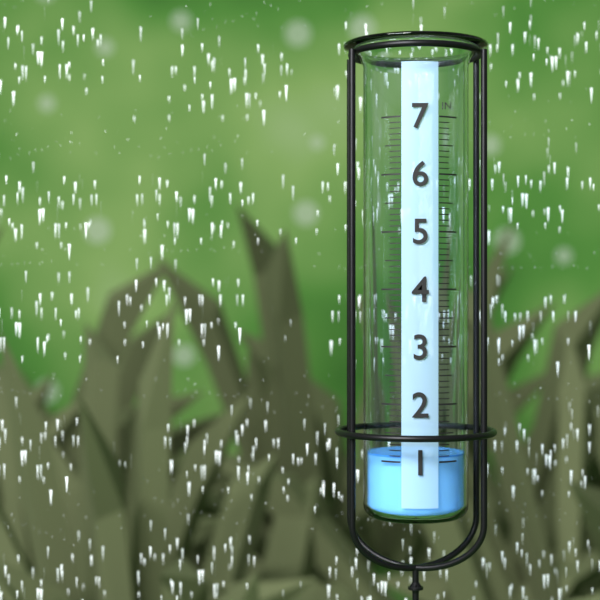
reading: 1.1 in
